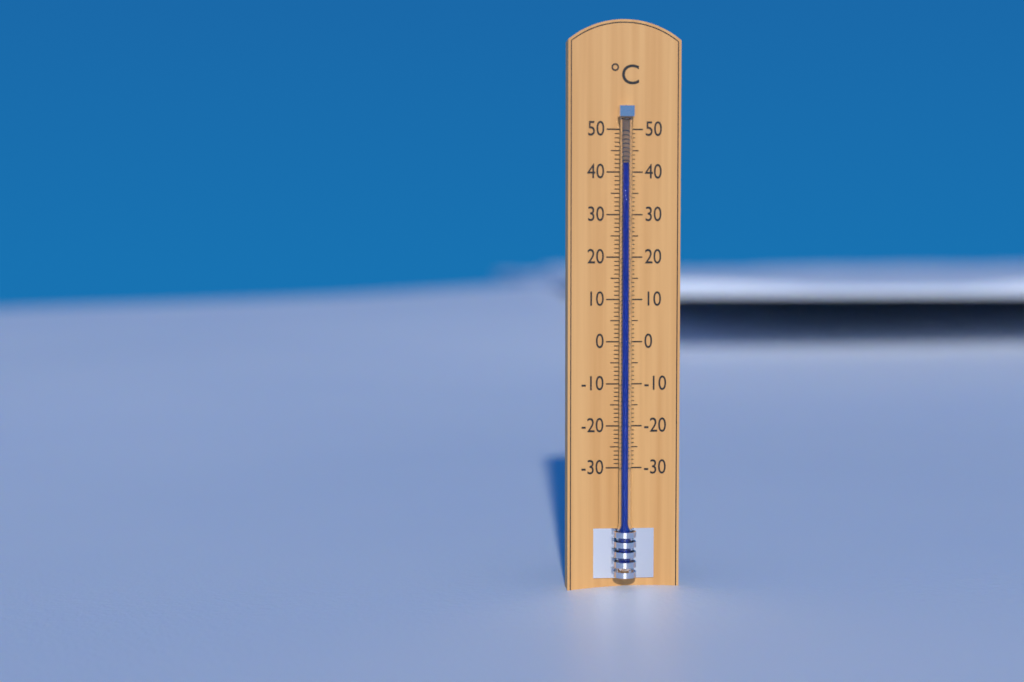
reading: 42 °C
